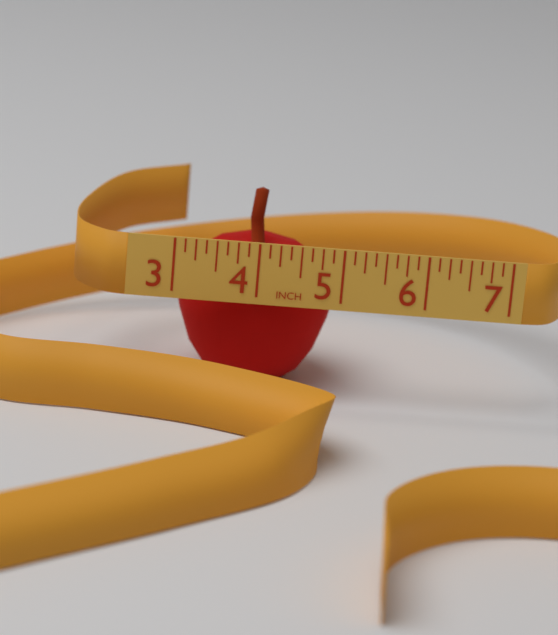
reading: 5.000 in
